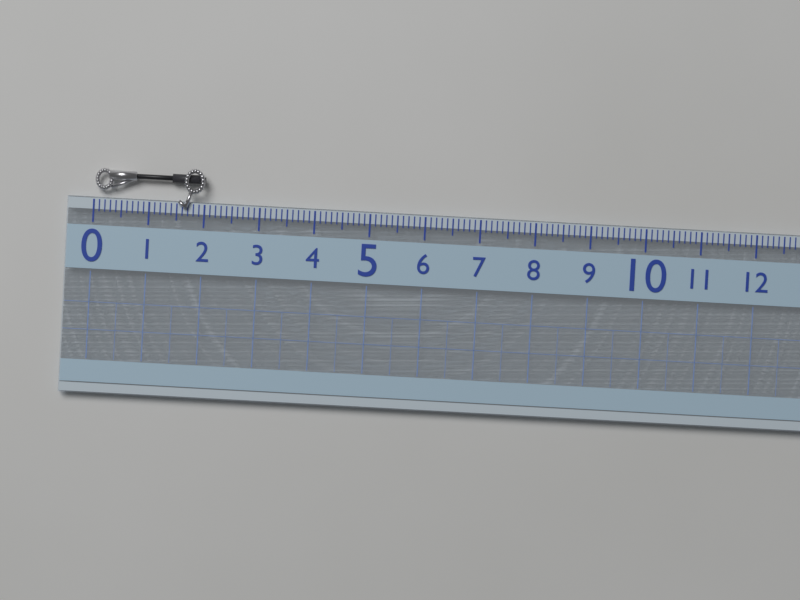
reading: 2.0 (no unit)
